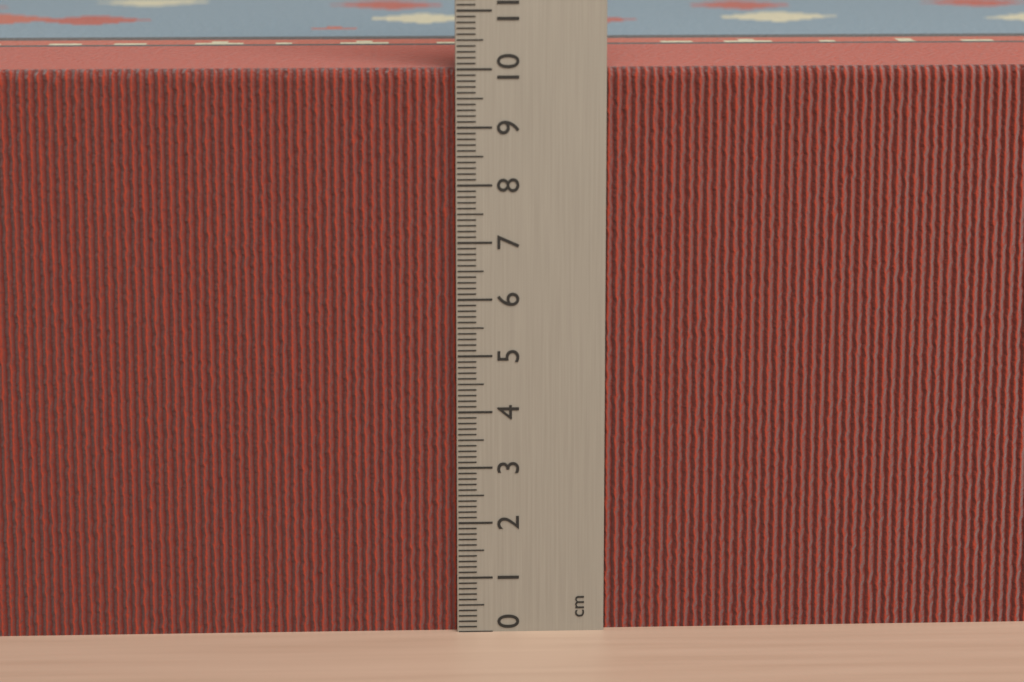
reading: 10.0 cm
